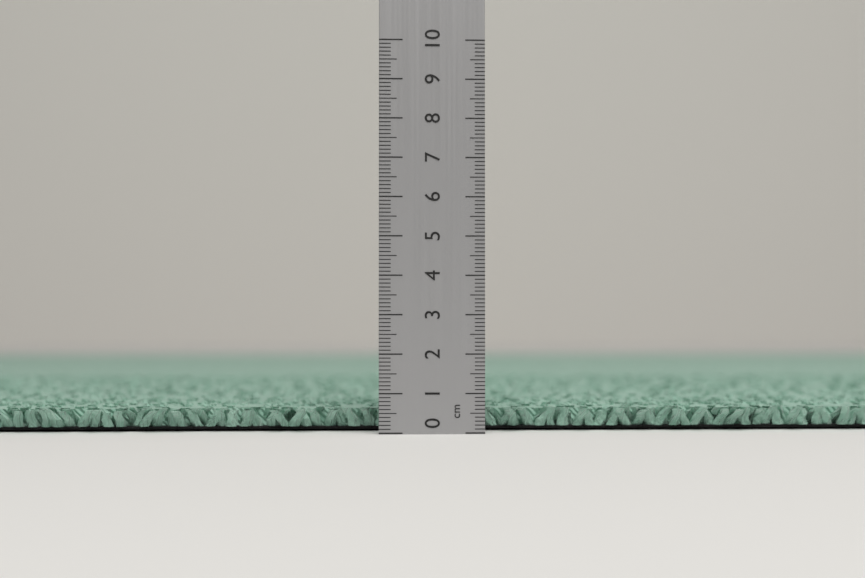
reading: 0.6 cm
